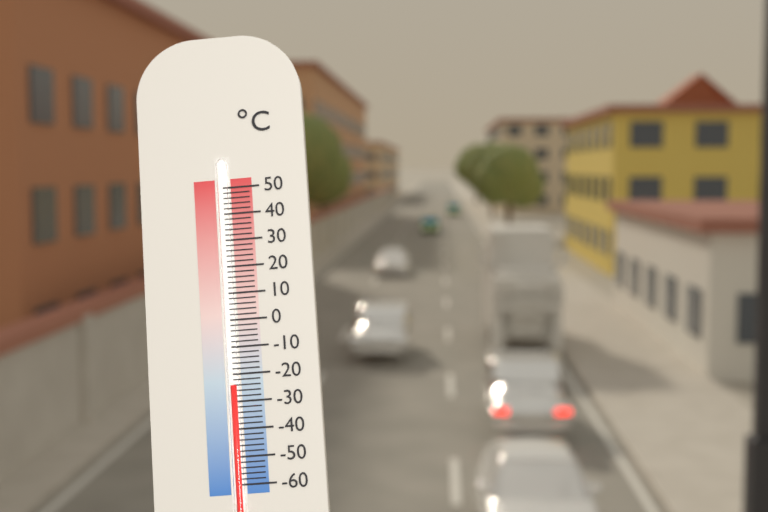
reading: -24 °C
